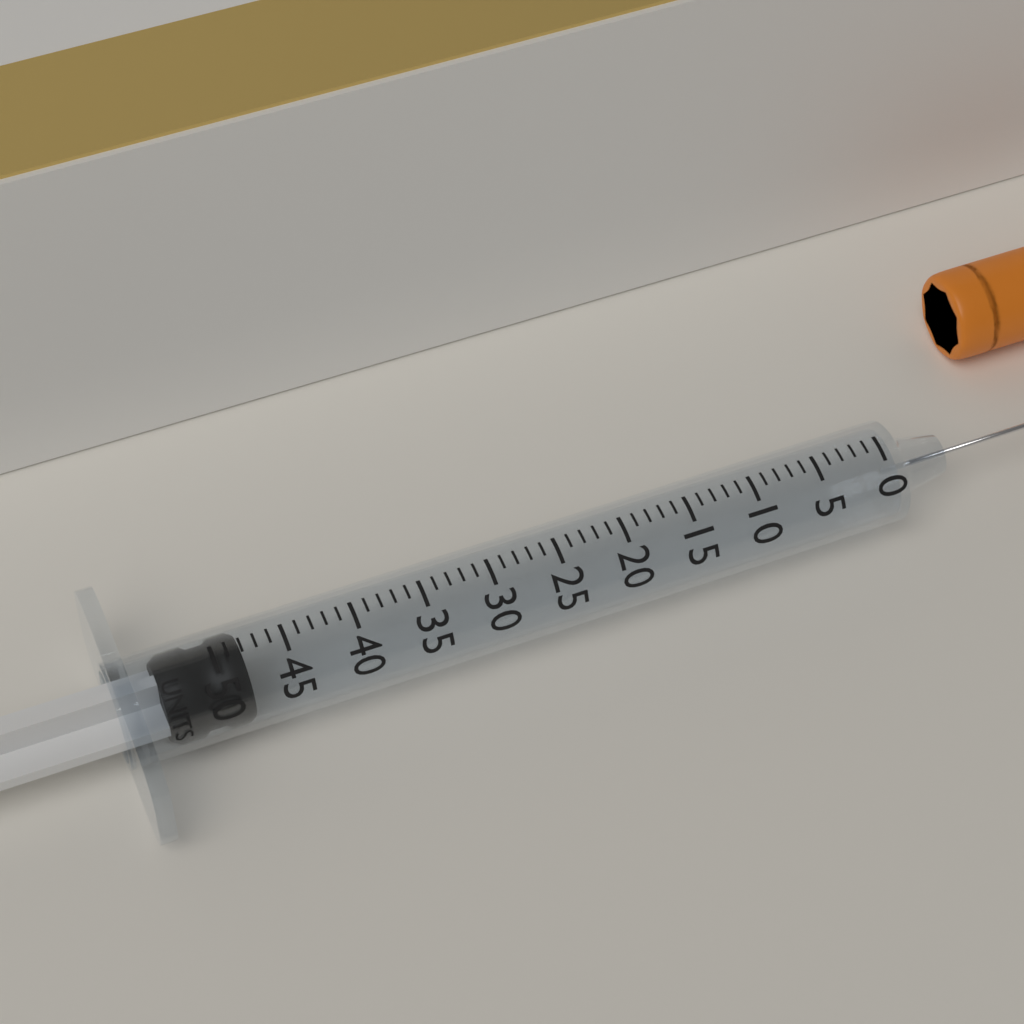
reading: 48 units
